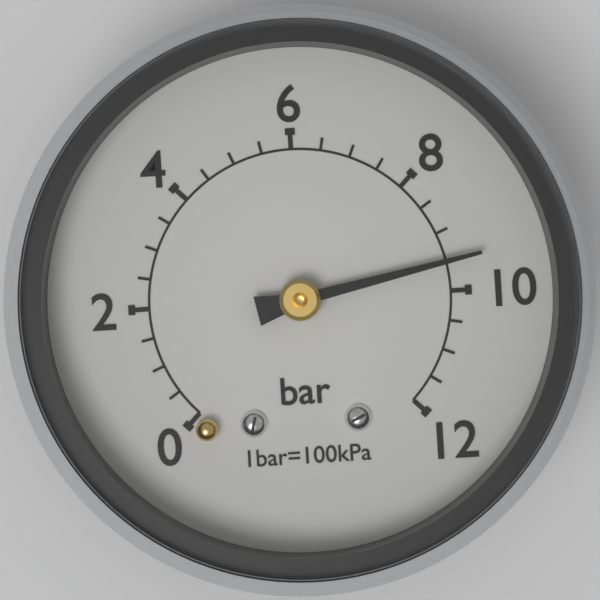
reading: 9.5 bar
